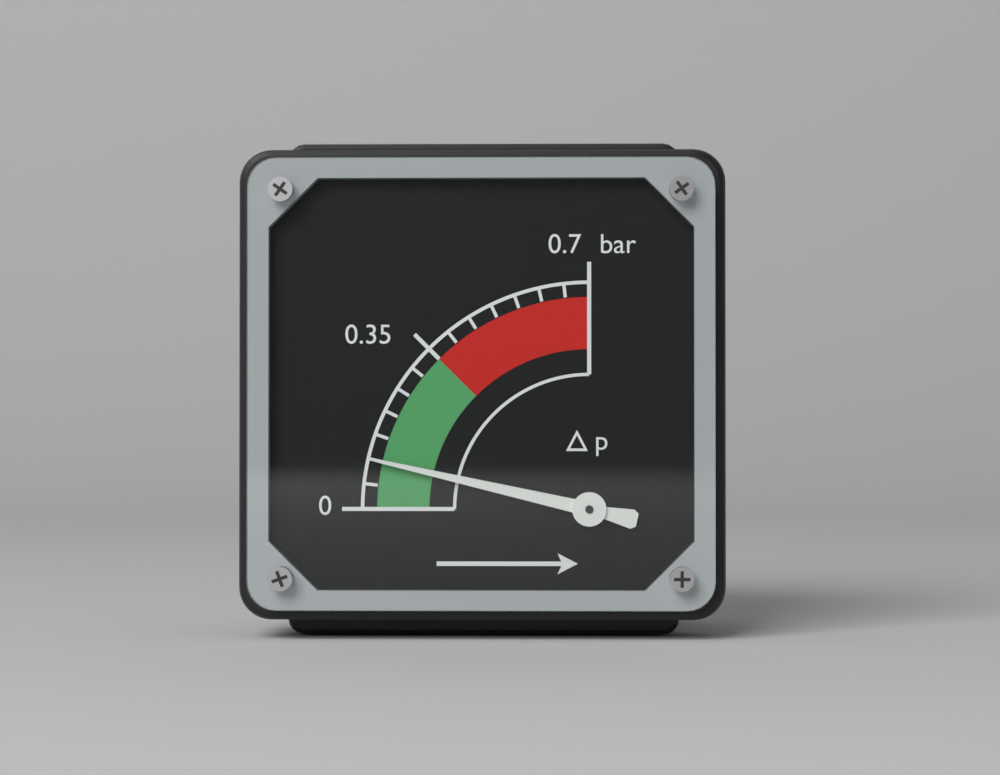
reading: 0.10 bar
